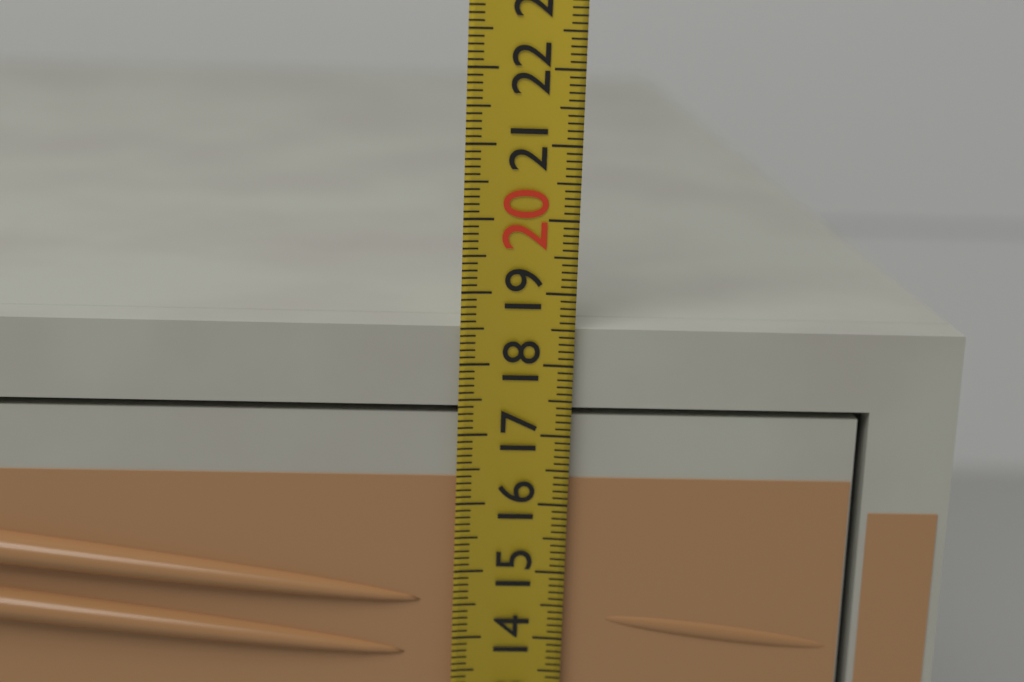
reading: 18.5 (no unit)
